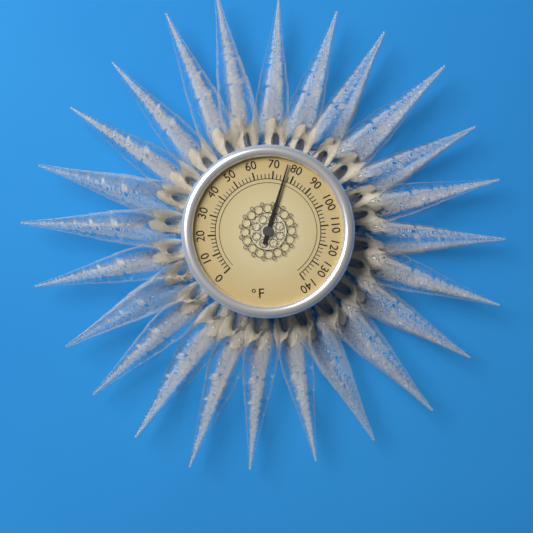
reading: 76 °F
